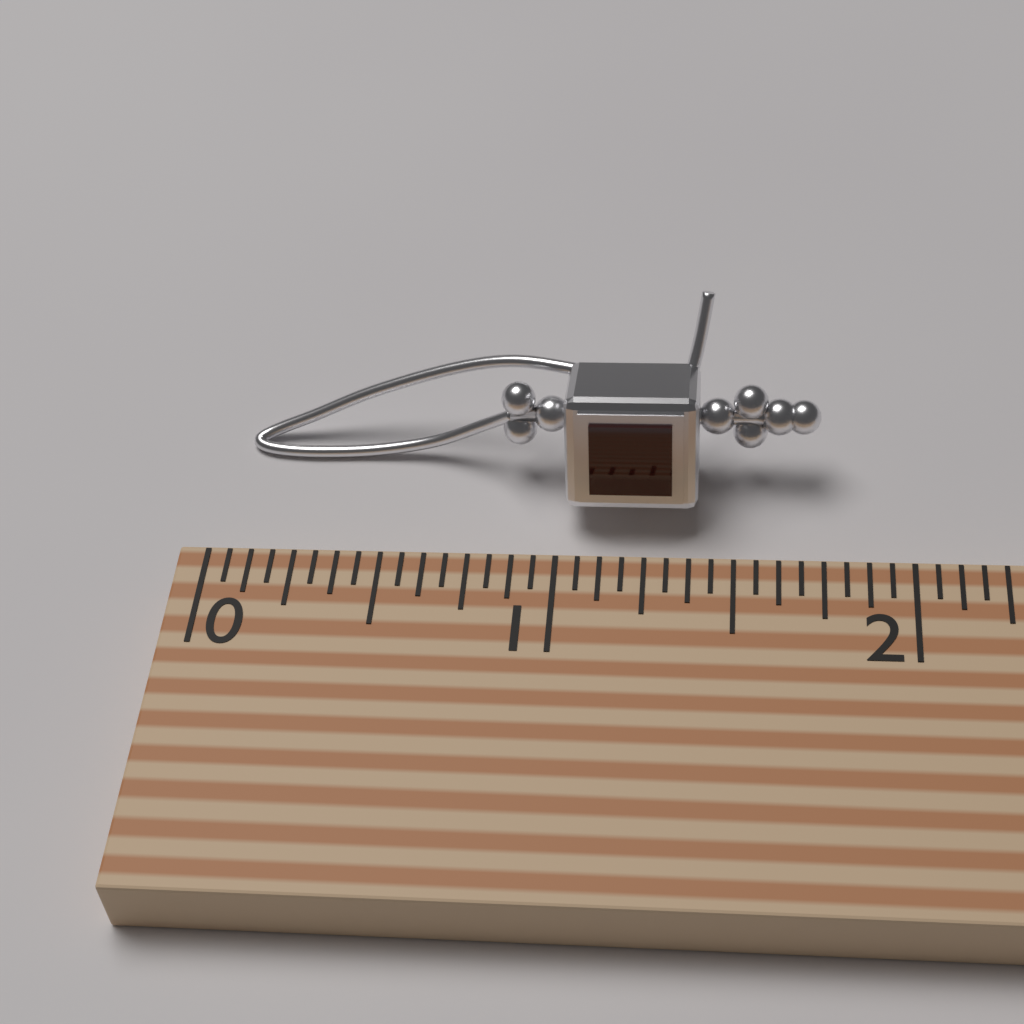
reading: 1.7500 (no unit)
